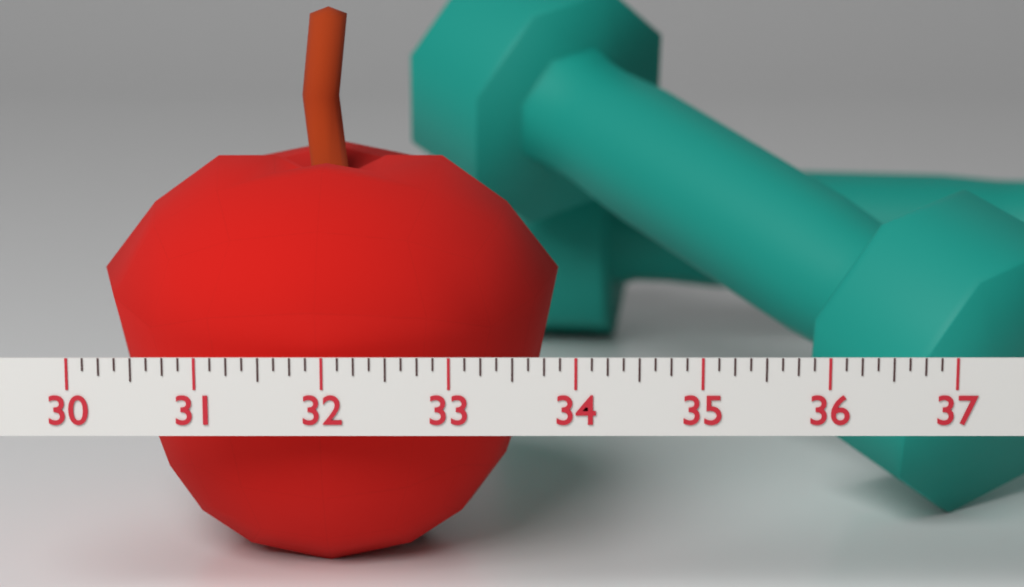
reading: 33.900 (no unit)
